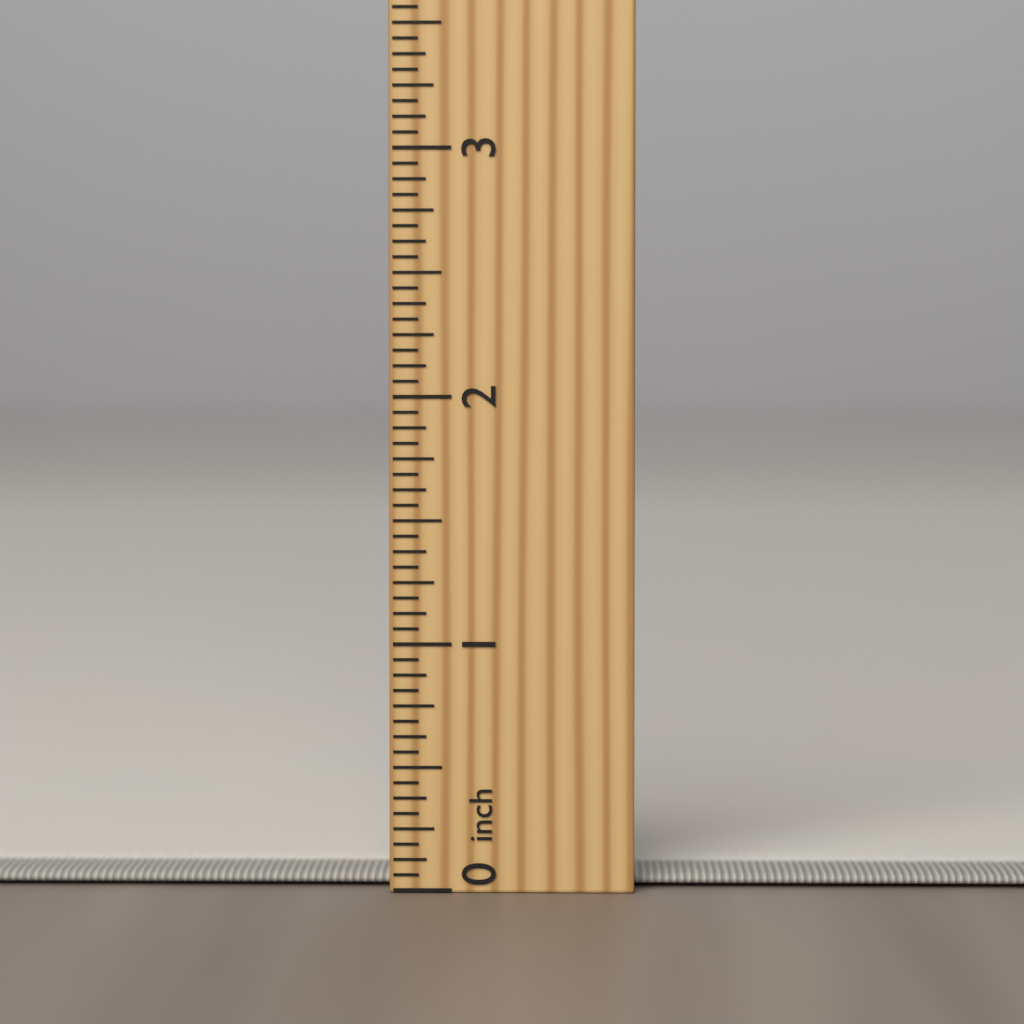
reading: 0.0625 inch
